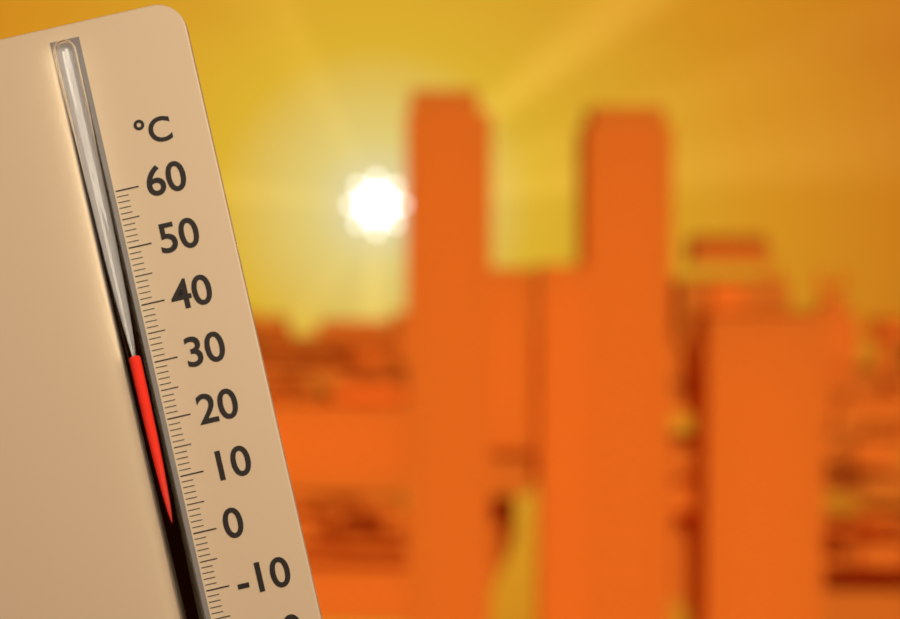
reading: 32 °C
